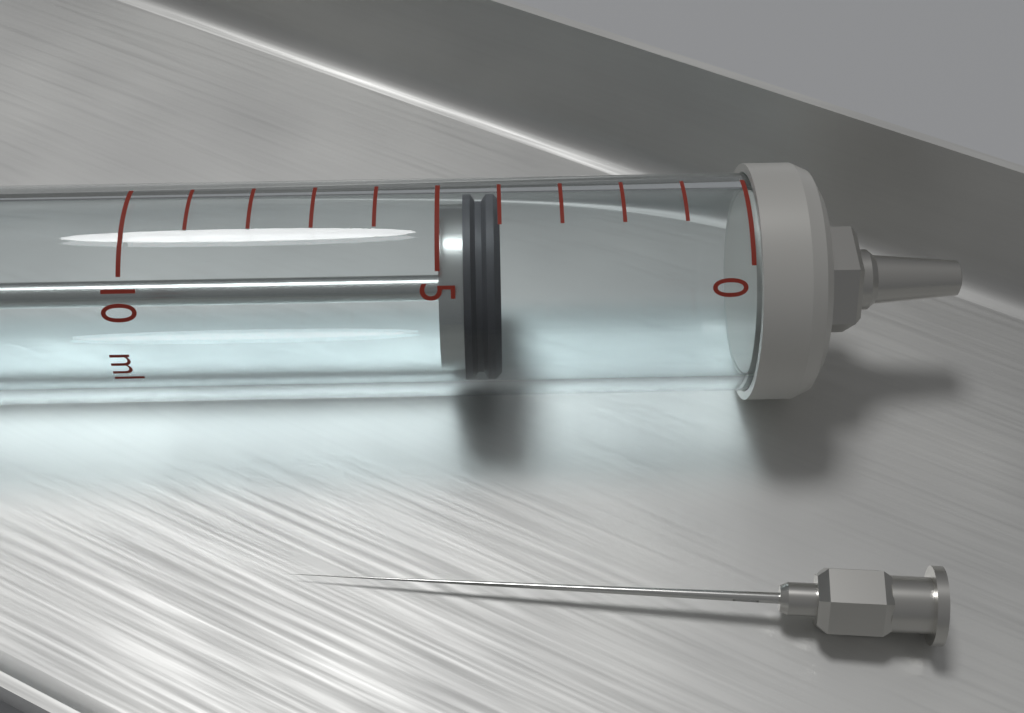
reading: 4 ml
